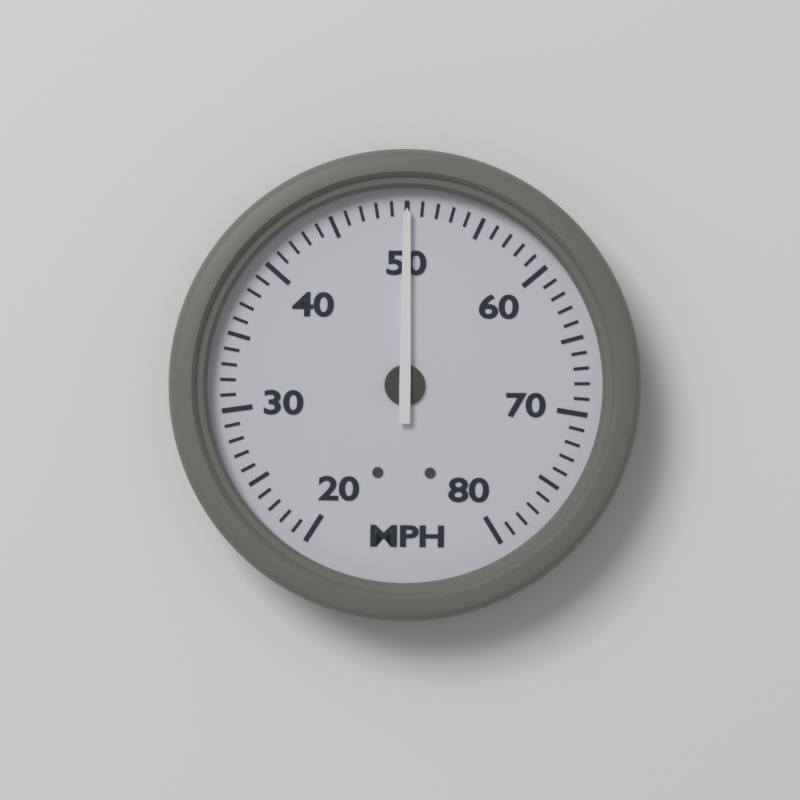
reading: 50 MPH
